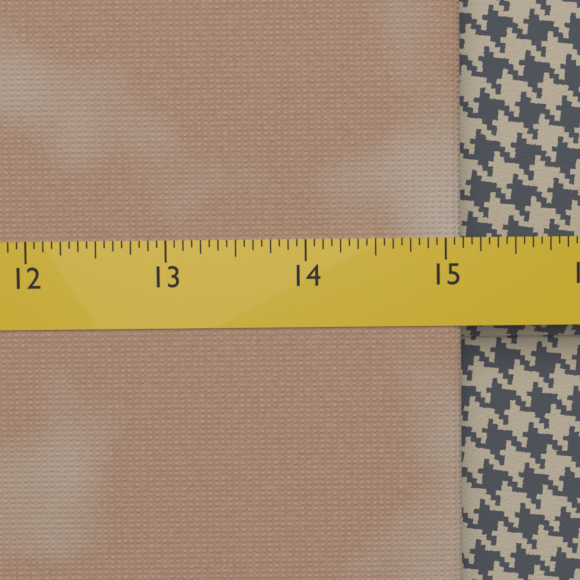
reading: 15.1250 (no unit)
